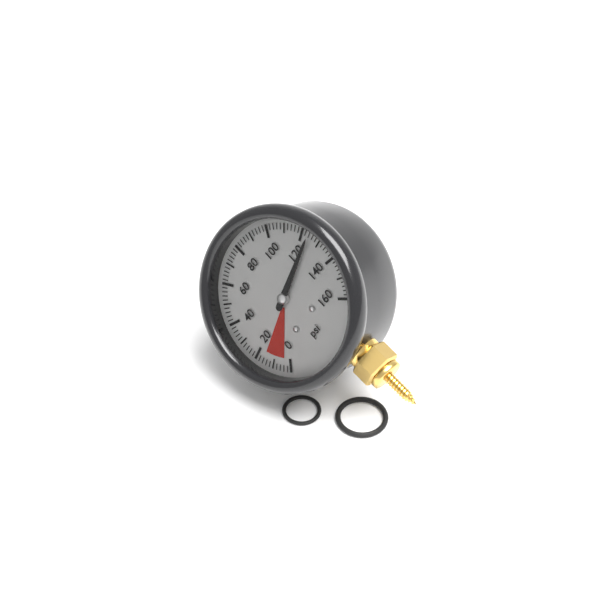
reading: 124 psi
